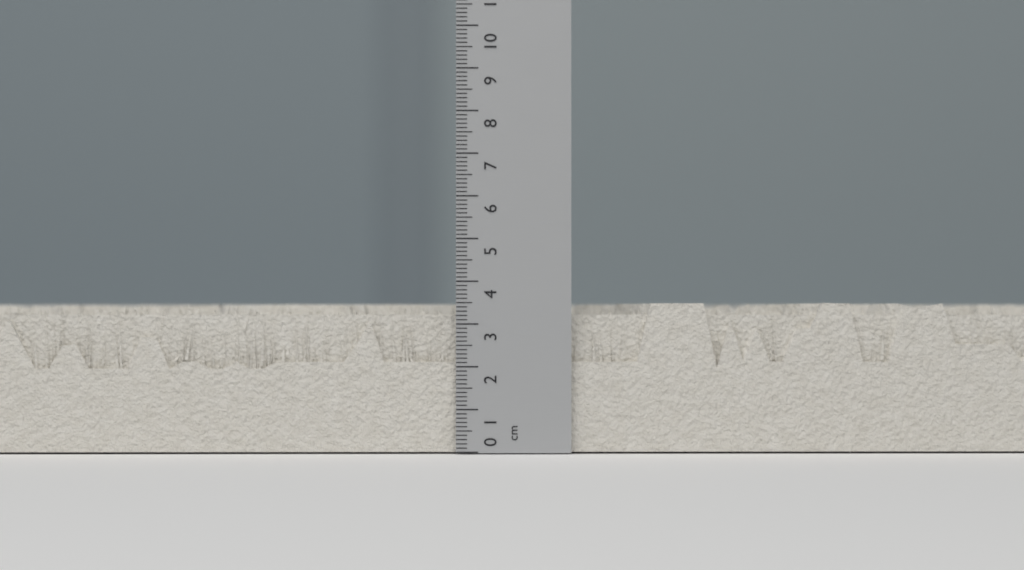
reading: 3.5 cm
